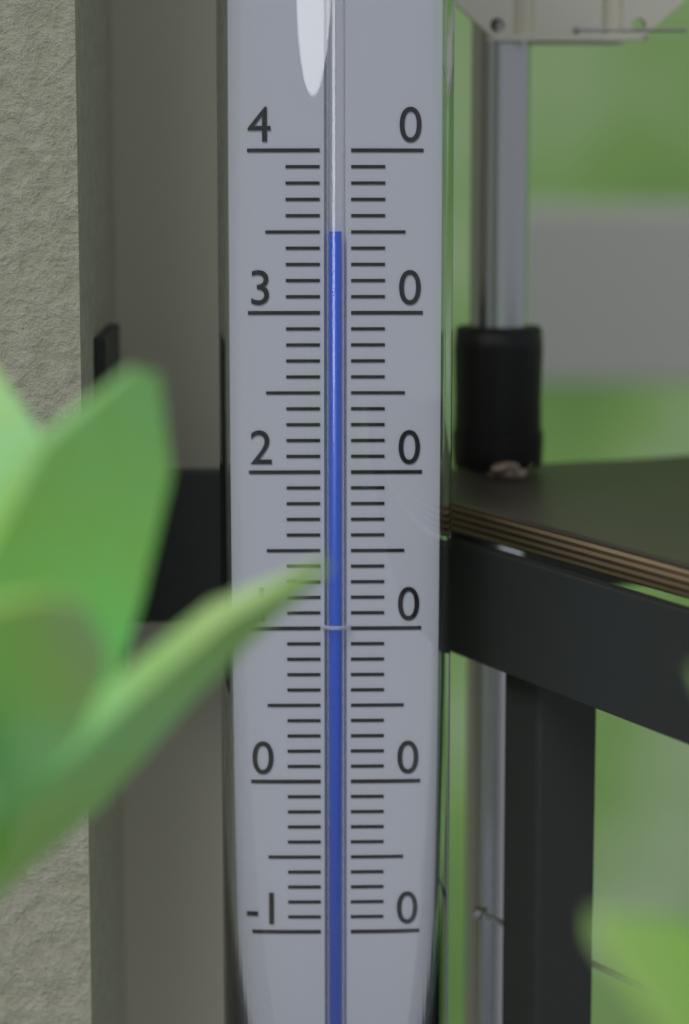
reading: 35 (no unit)
